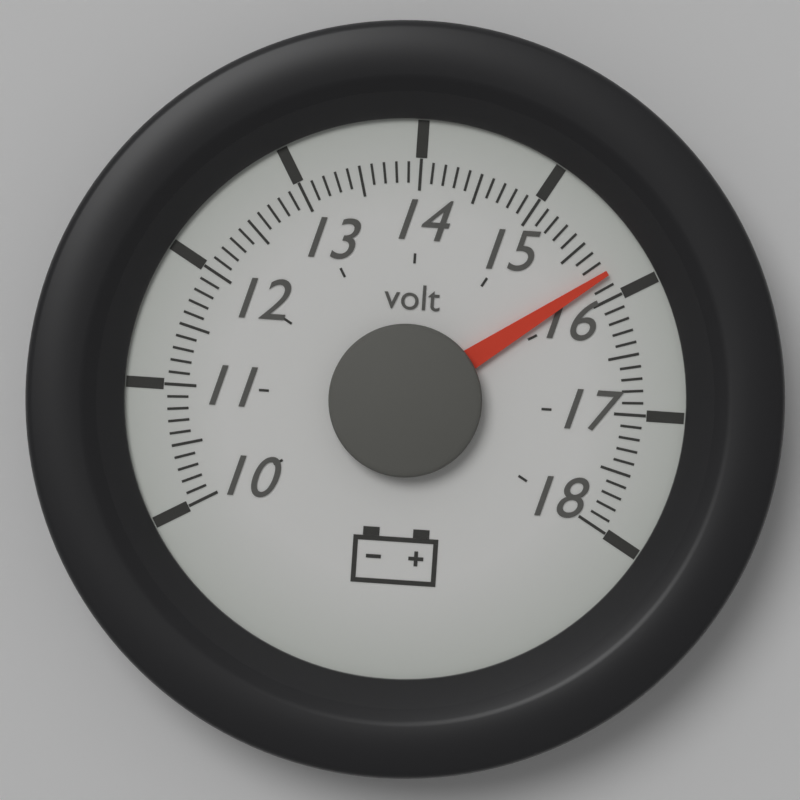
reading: 15.8 volt
